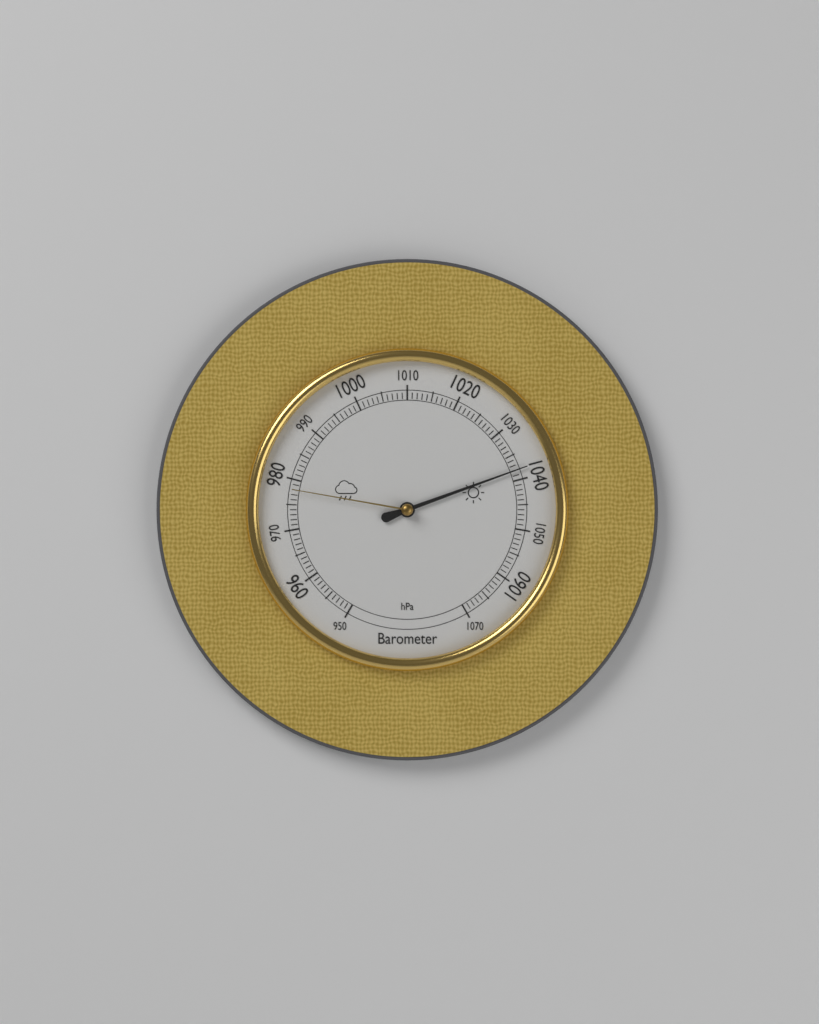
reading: 1038 hPa
